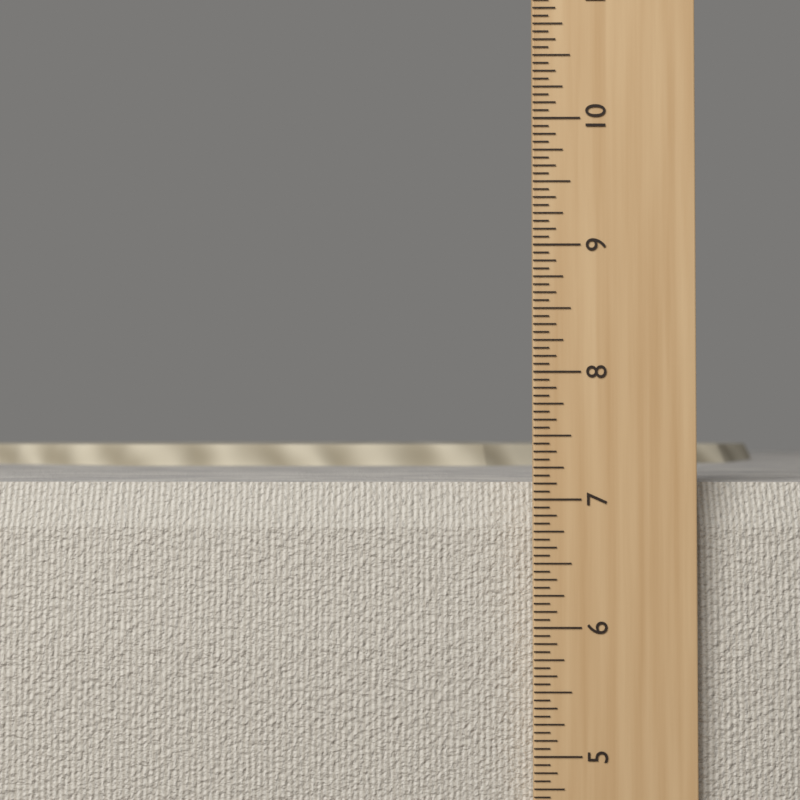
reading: 7.1250 in
